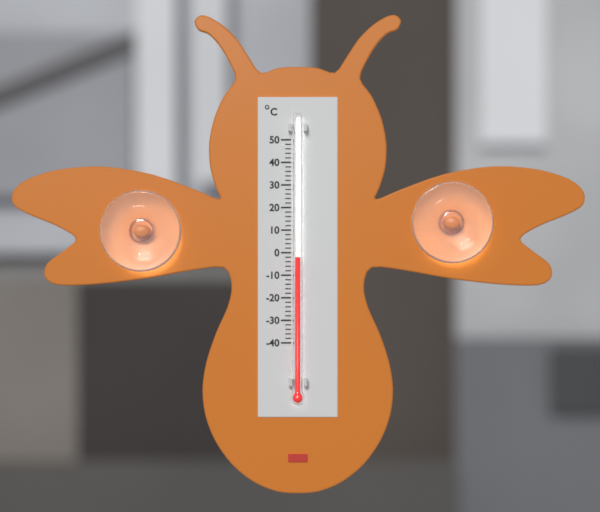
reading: -2 °C
